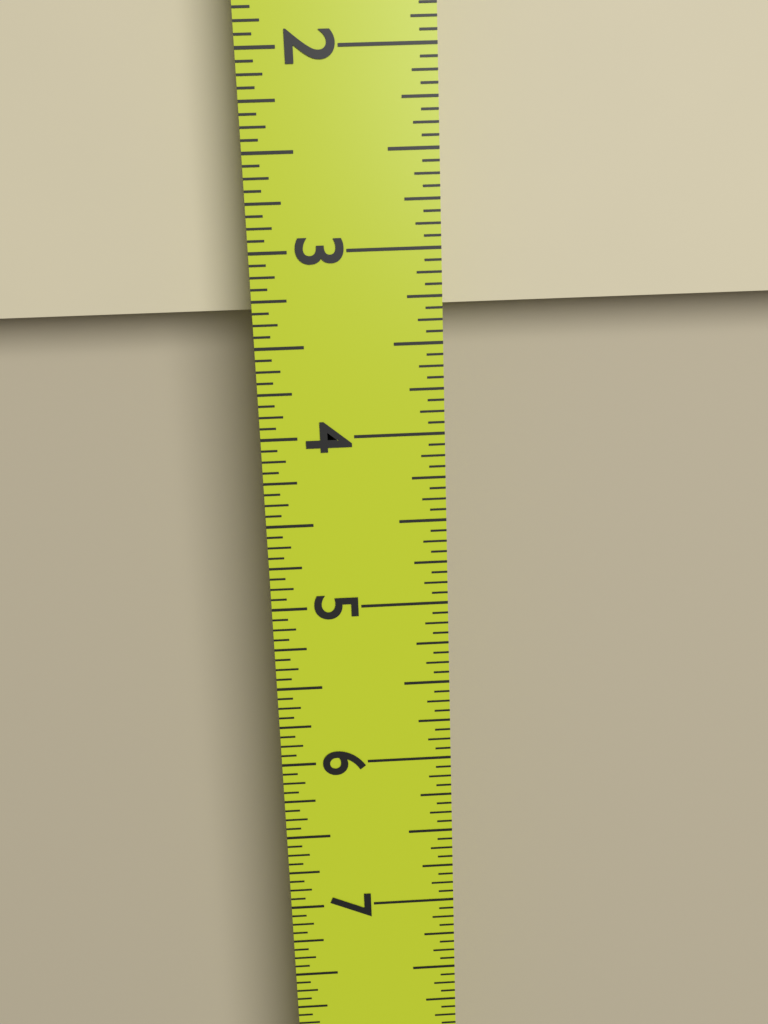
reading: 3.3125 in
